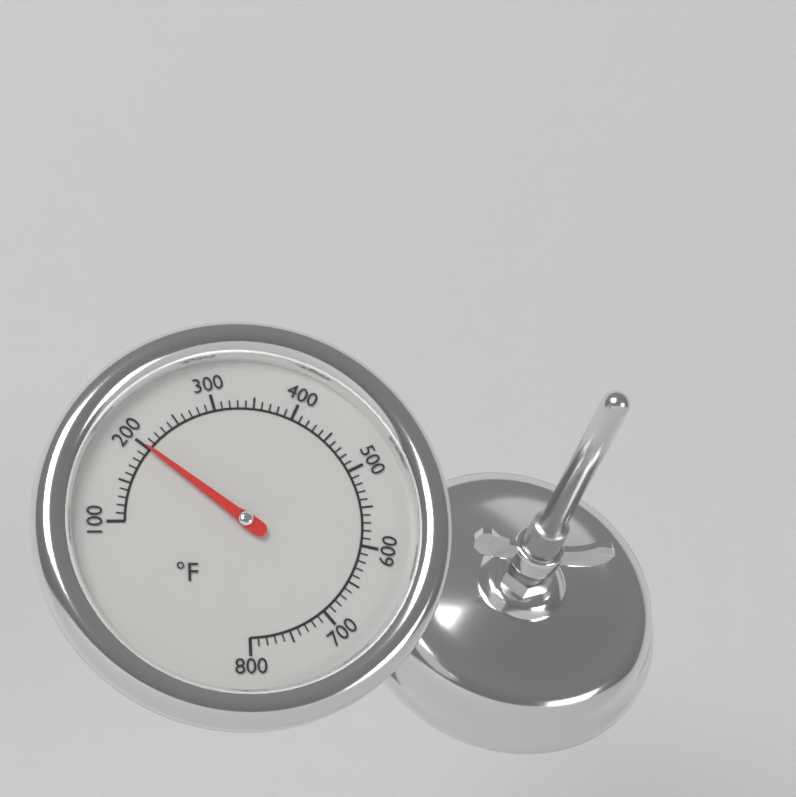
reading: 200 °F
